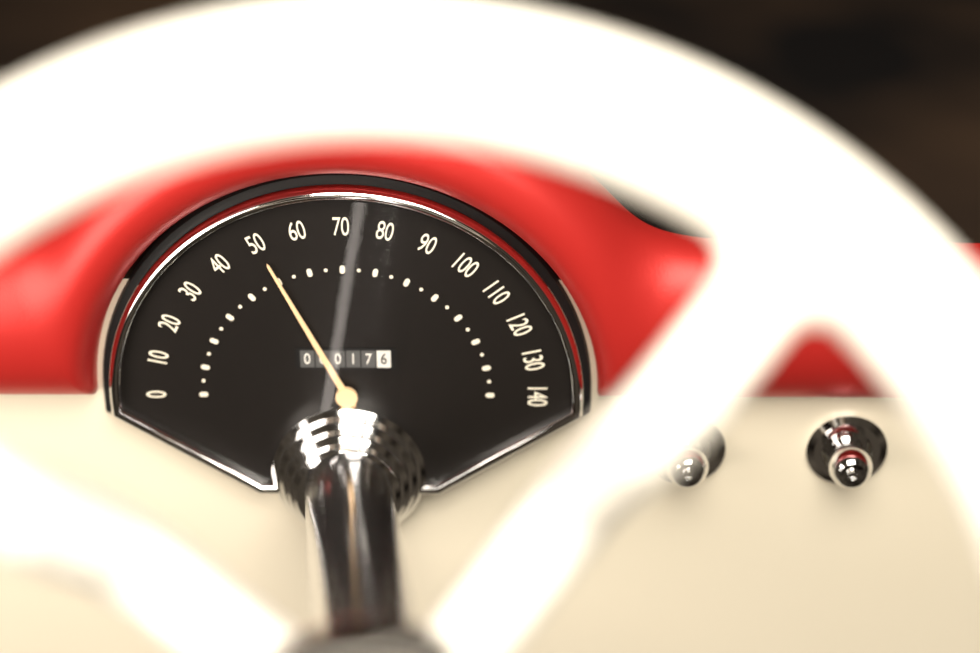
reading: 50 (no unit)
